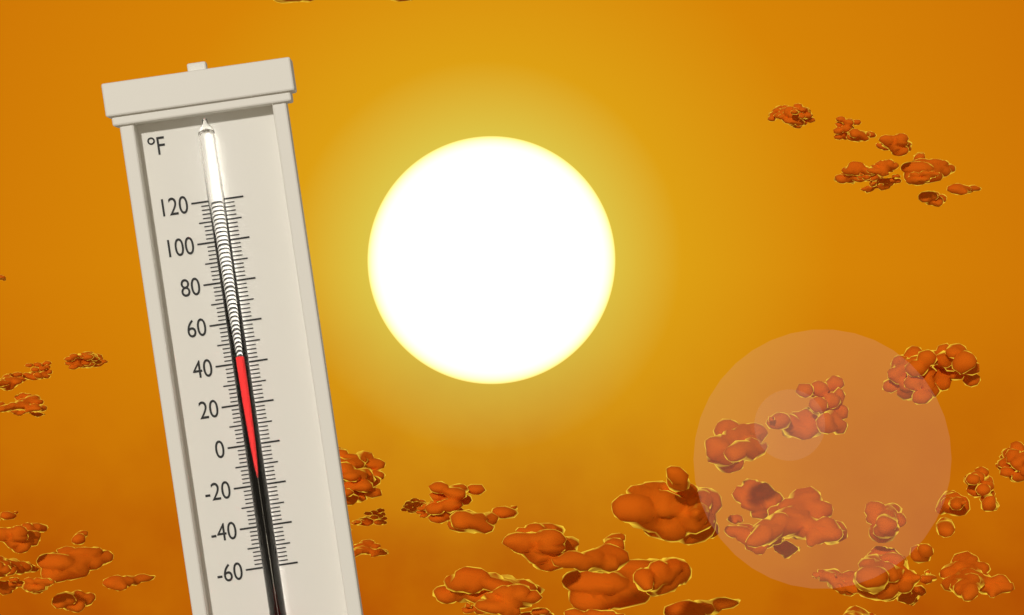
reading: 44 °F
